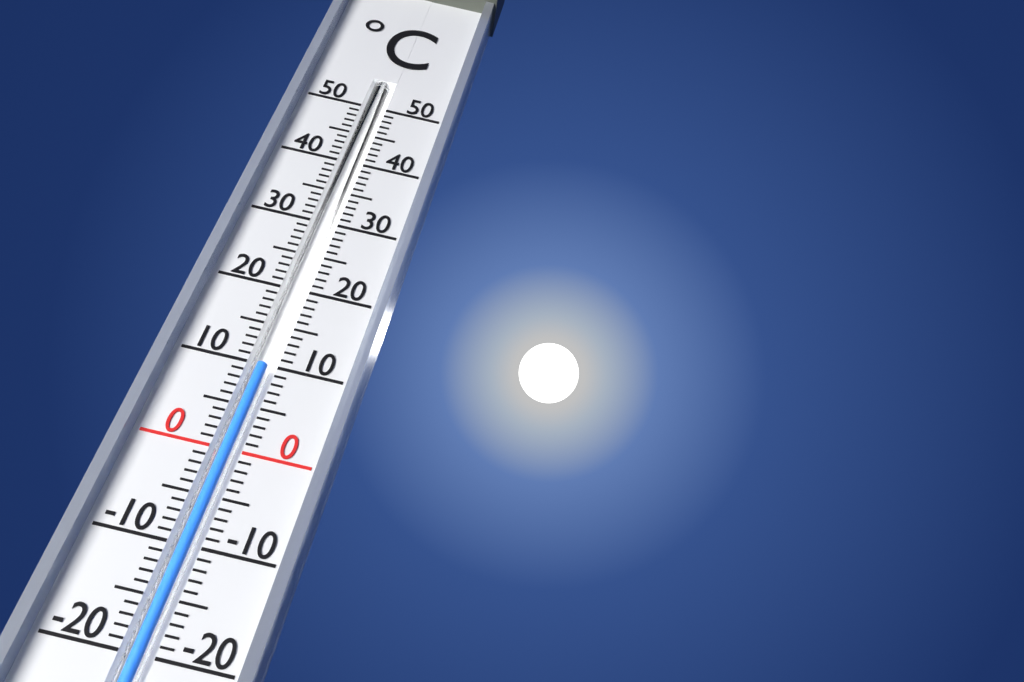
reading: 10 °C
